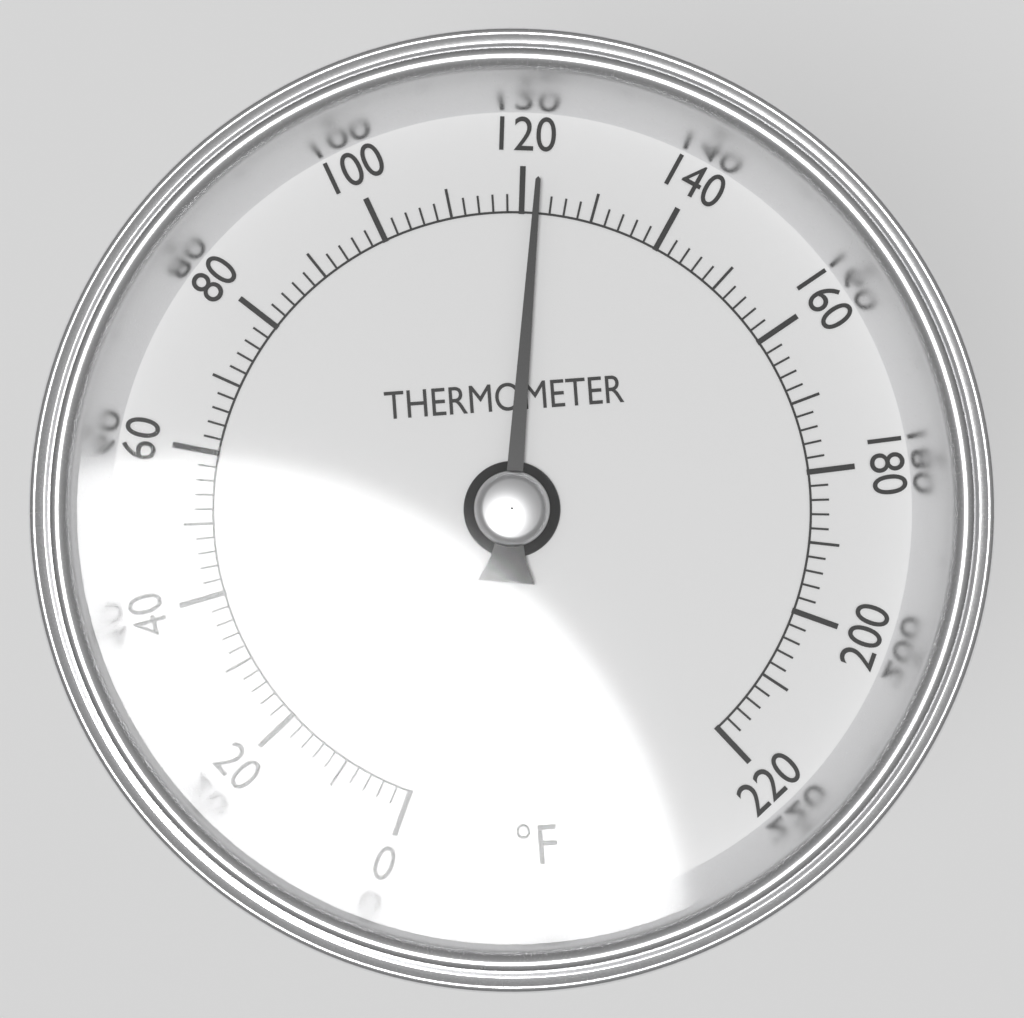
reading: 122 °F
